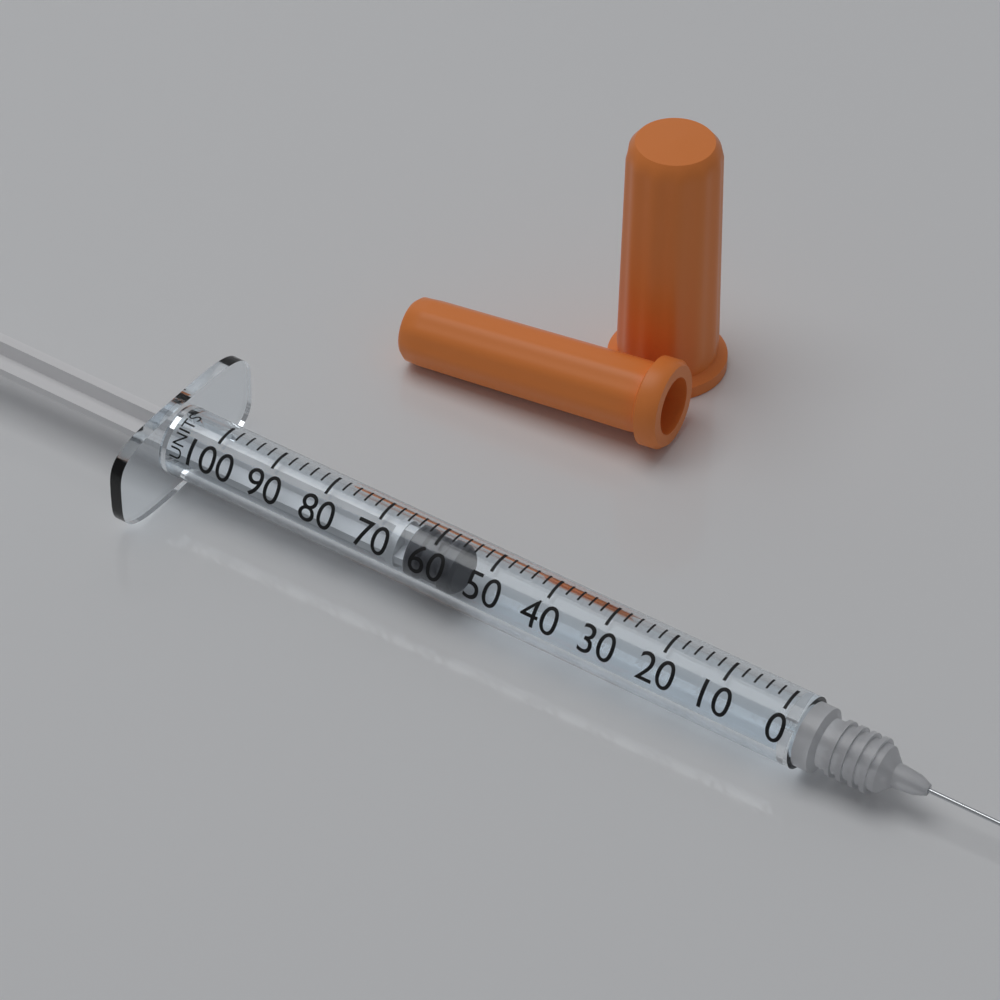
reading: 56 units
